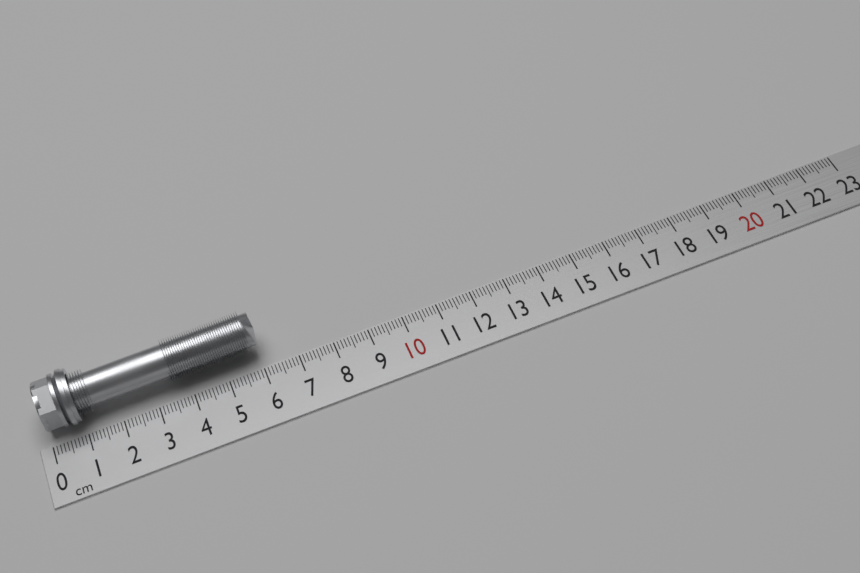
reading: 6.1 cm
